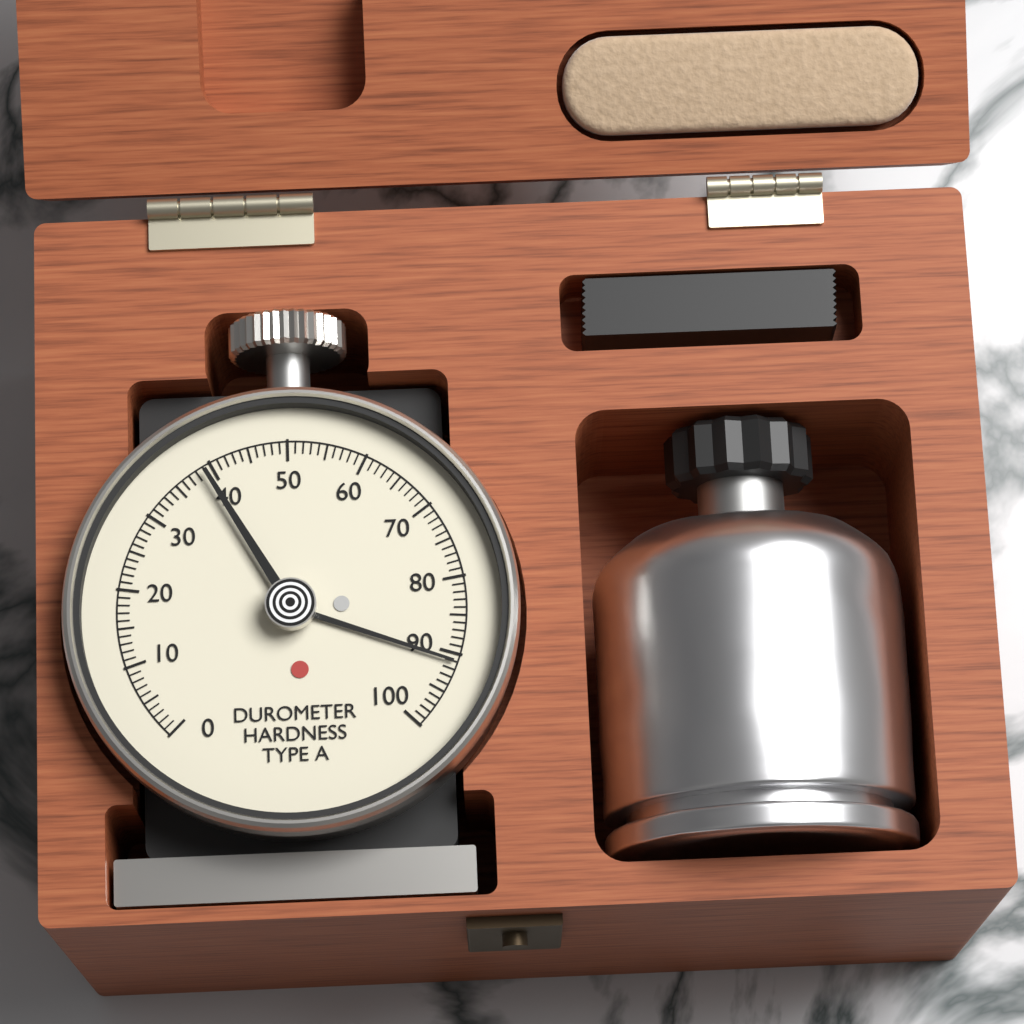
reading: 91 Shore A
